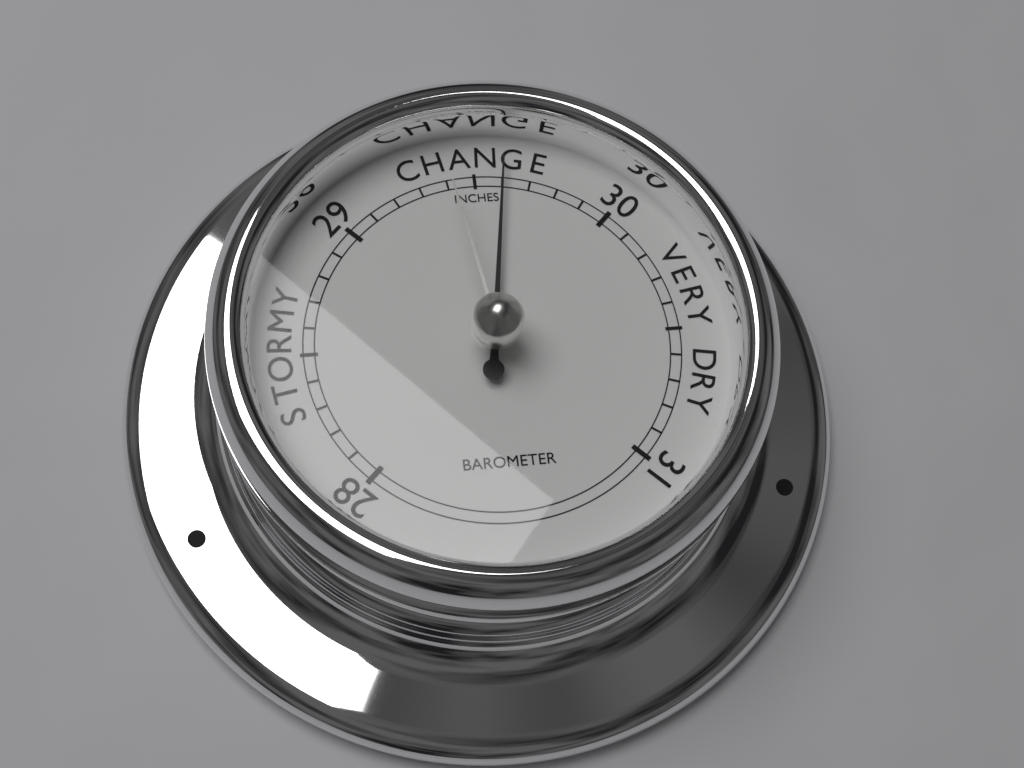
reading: 29.6 inHg
